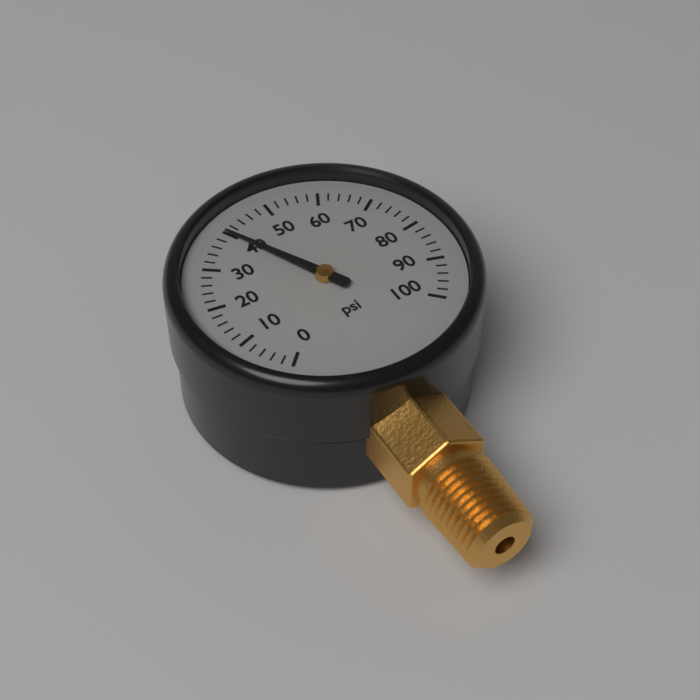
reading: 40 psi
